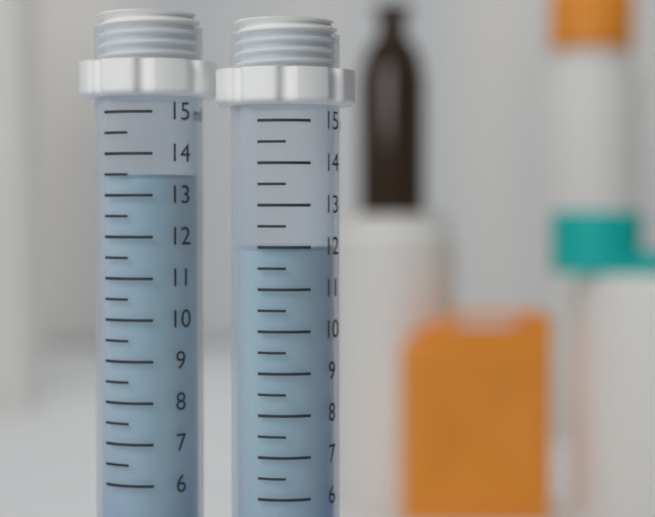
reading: 13.5 ml
